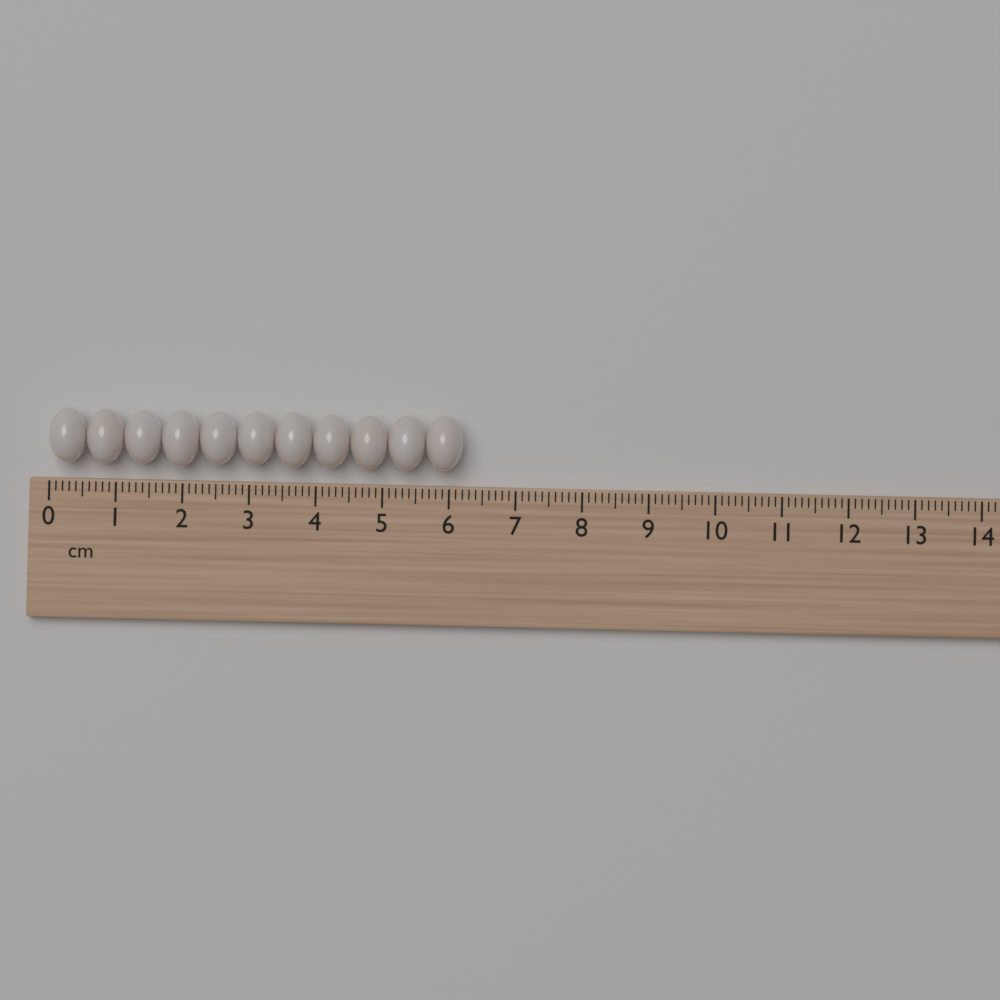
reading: 6.2 cm
